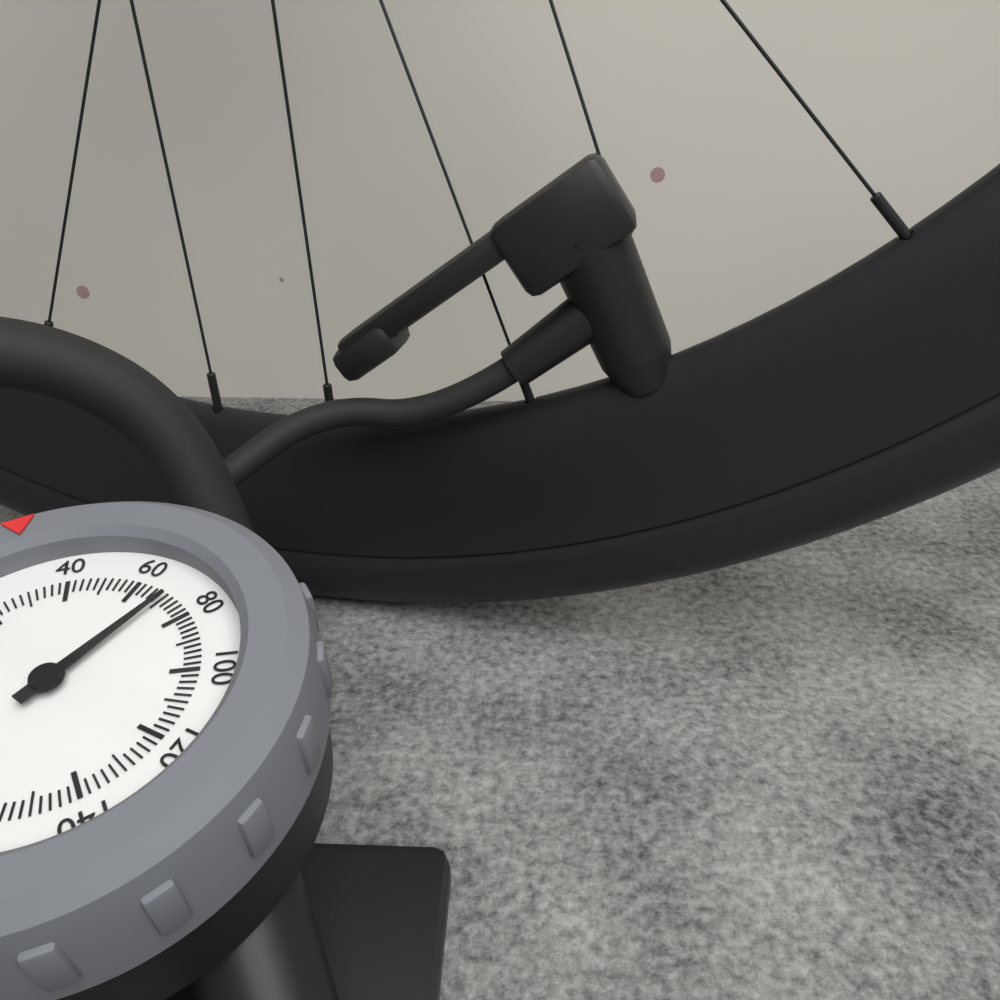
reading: 70 psi
